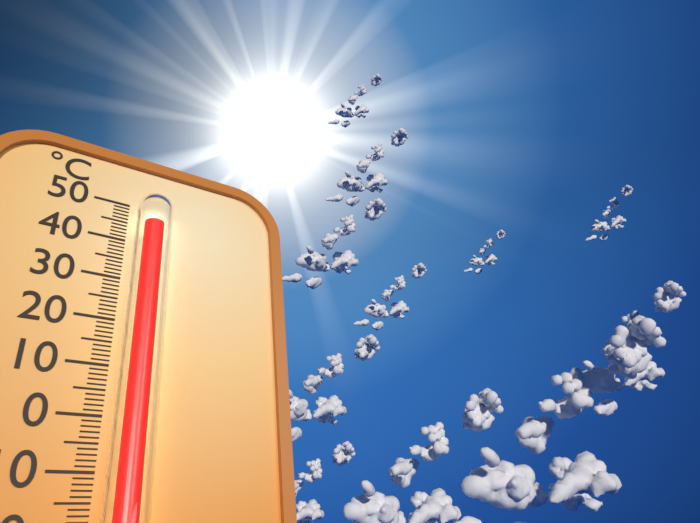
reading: 43 °C
